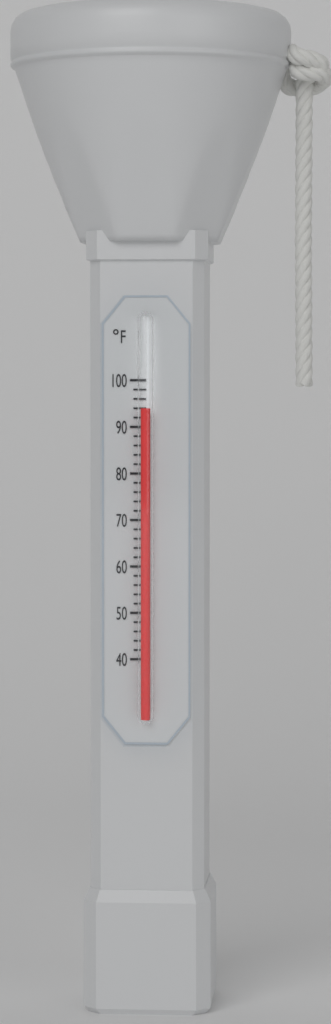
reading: 94 °F
